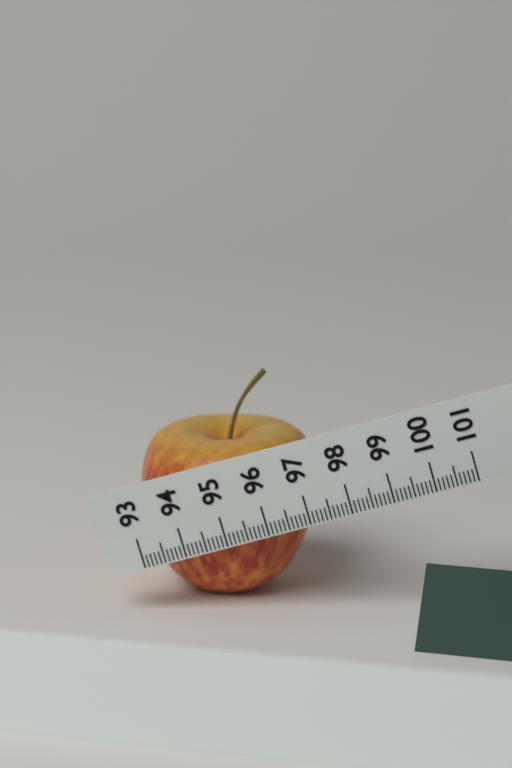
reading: 97.3 (no unit)
